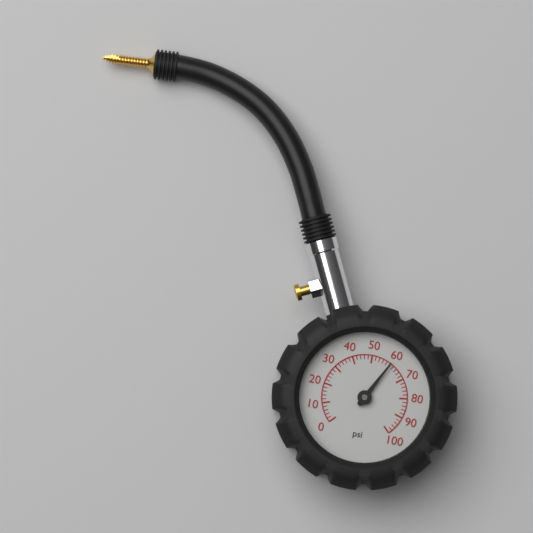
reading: 60 psi
